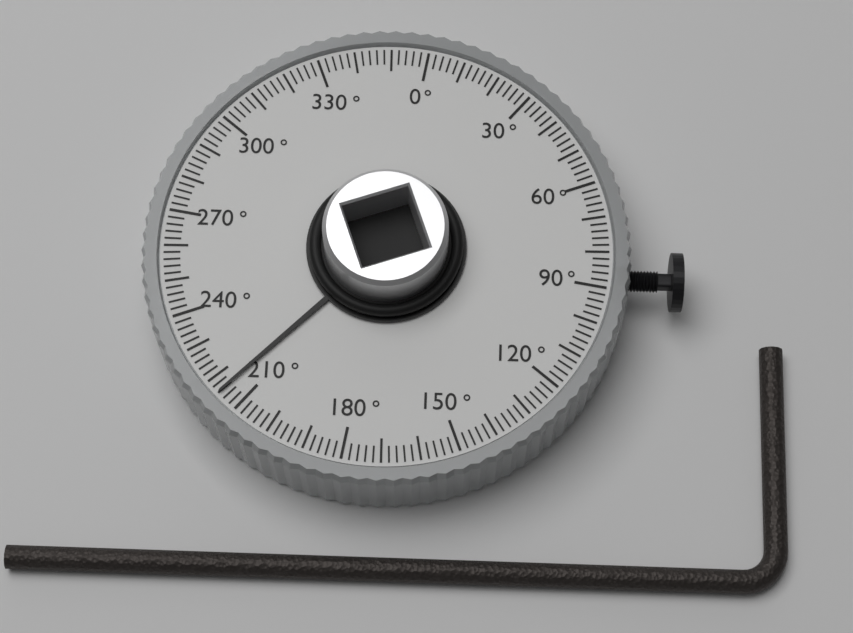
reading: 216 °
